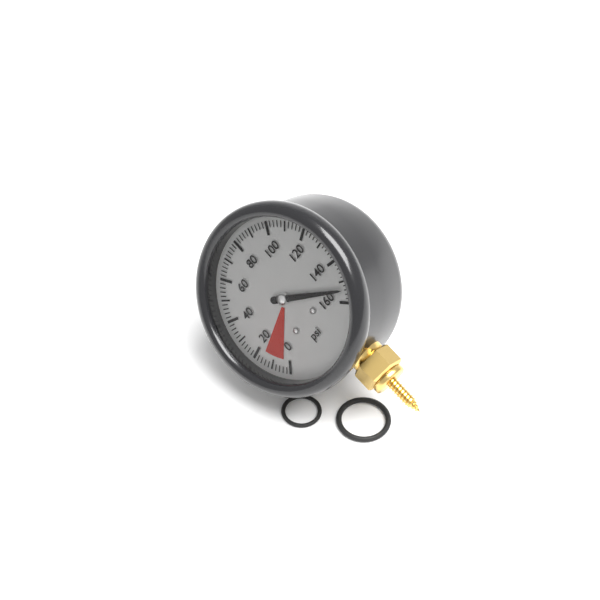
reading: 154 psi
